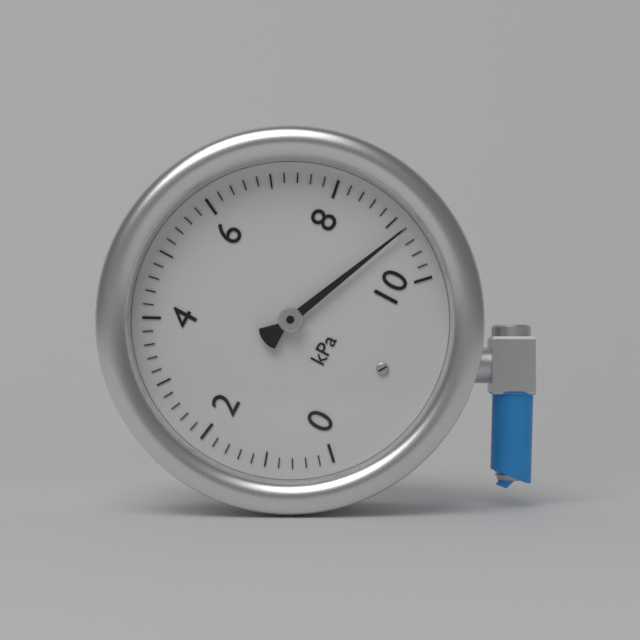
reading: 9.2 kPa
